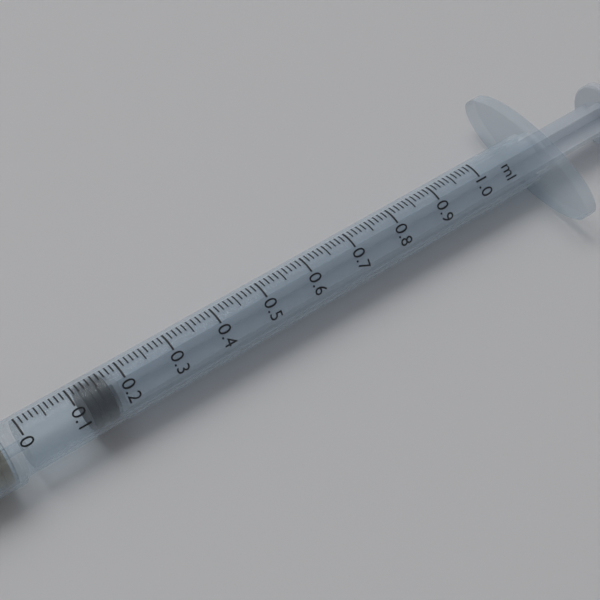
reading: 0.12 ml
